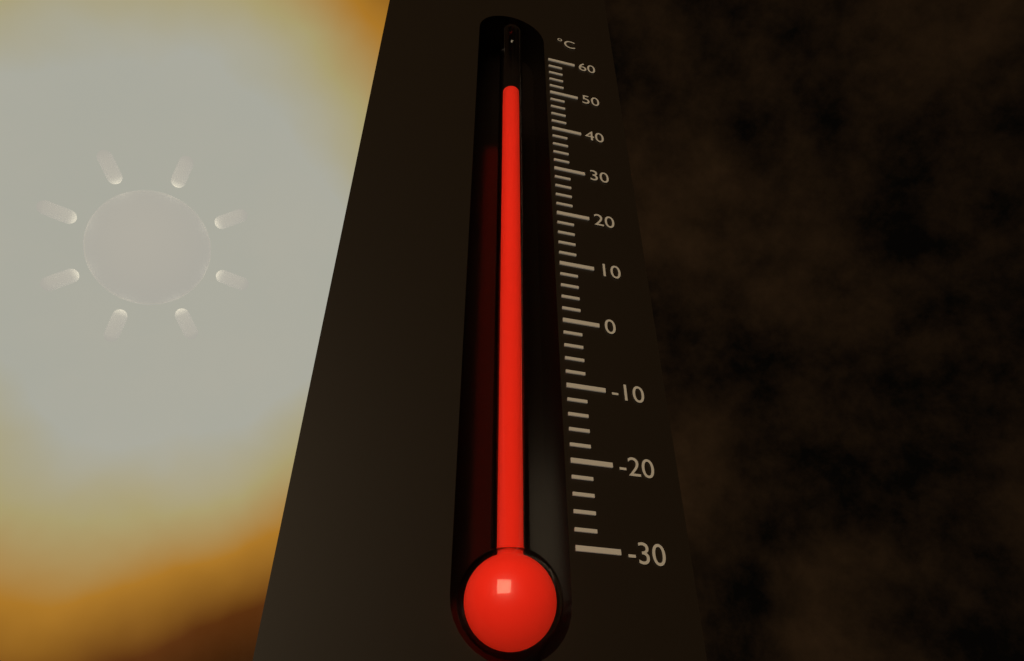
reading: 48 °C
